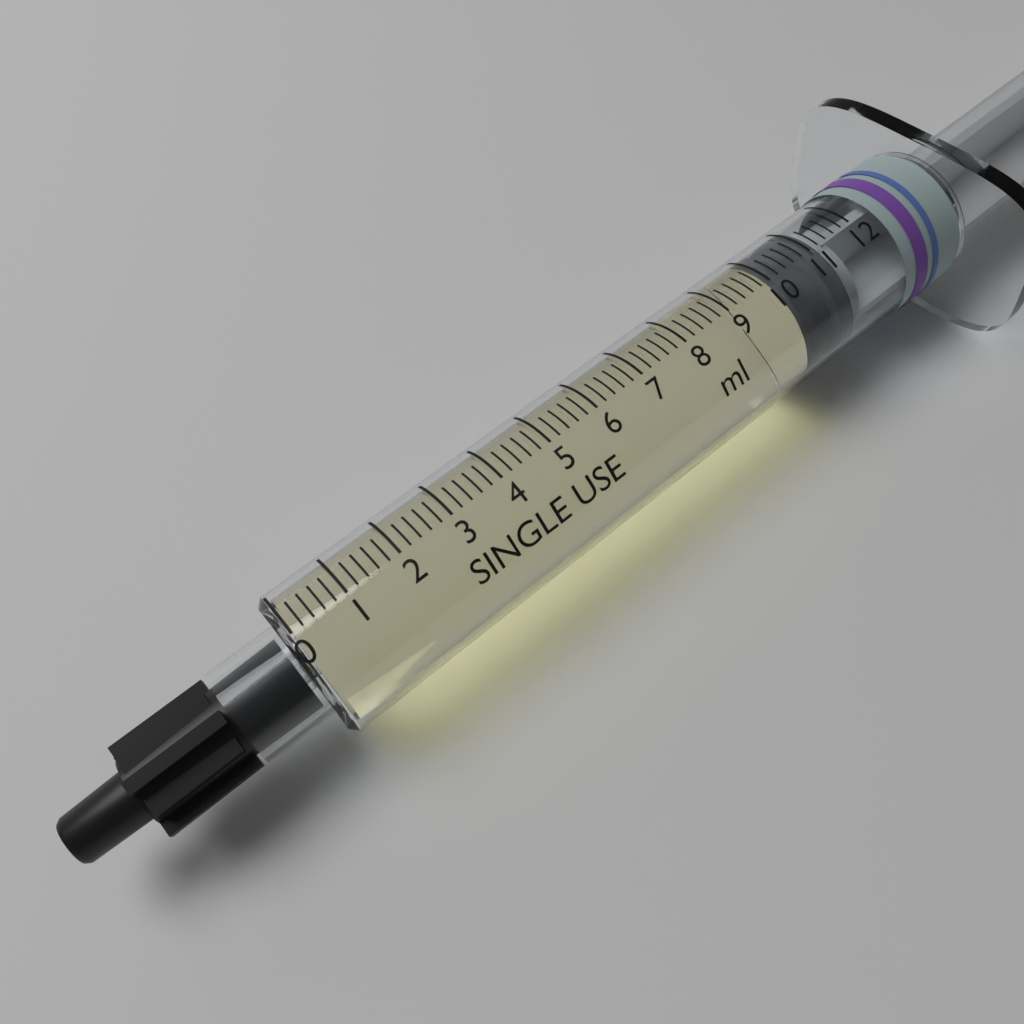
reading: 10.0 ml
